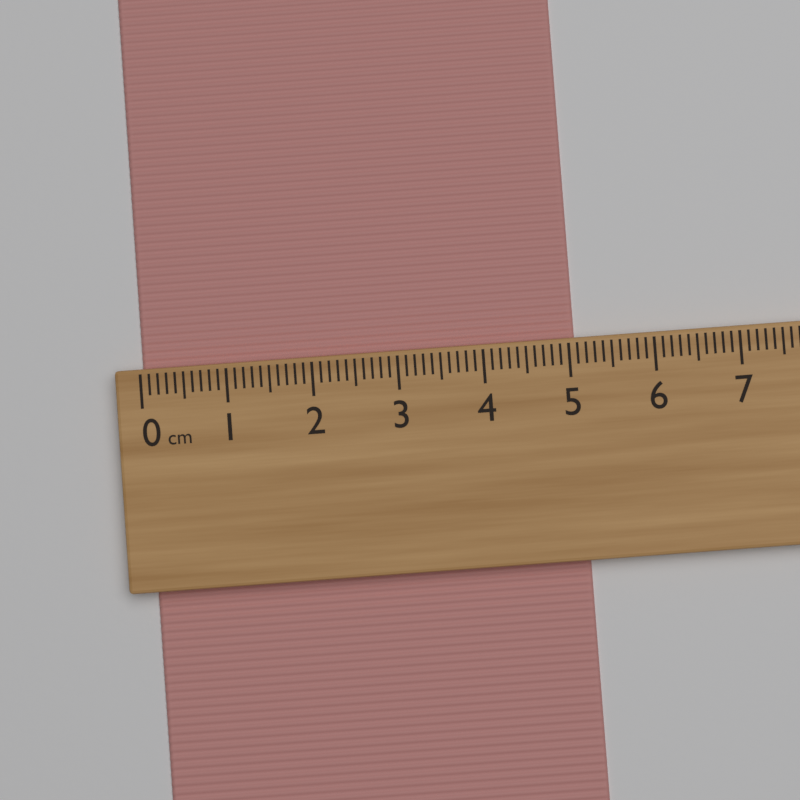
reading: 5.1 cm
